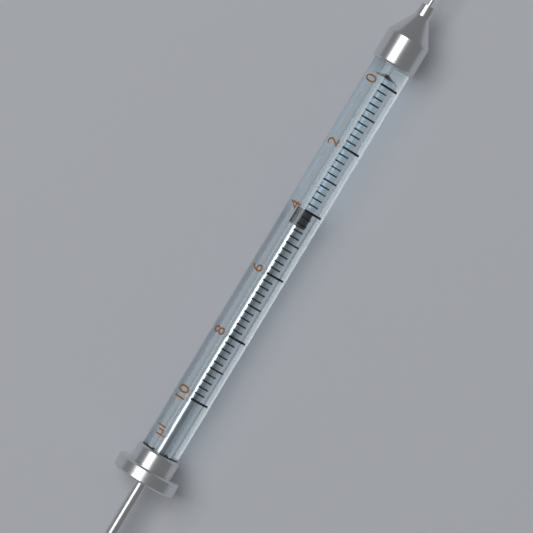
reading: 4.0 µl
